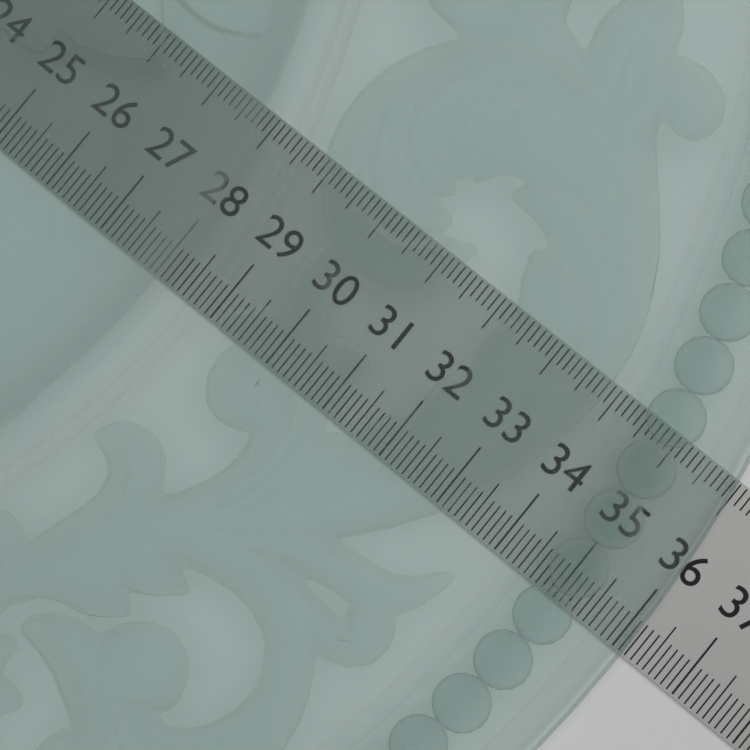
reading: 36.1 (no unit)
